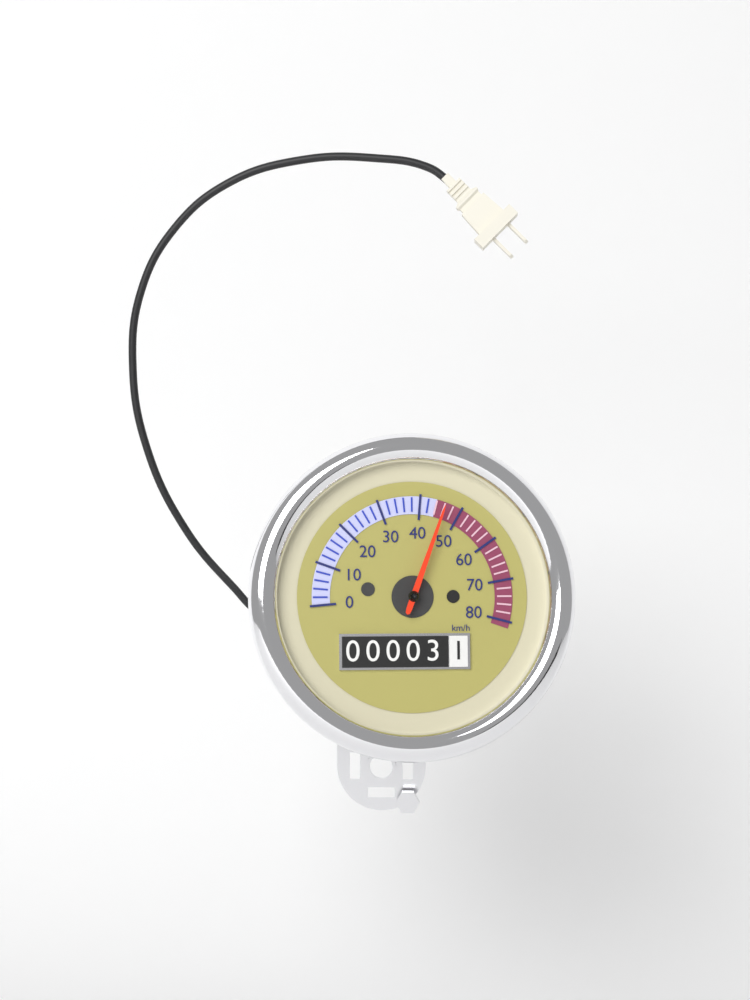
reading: 46 km/h
